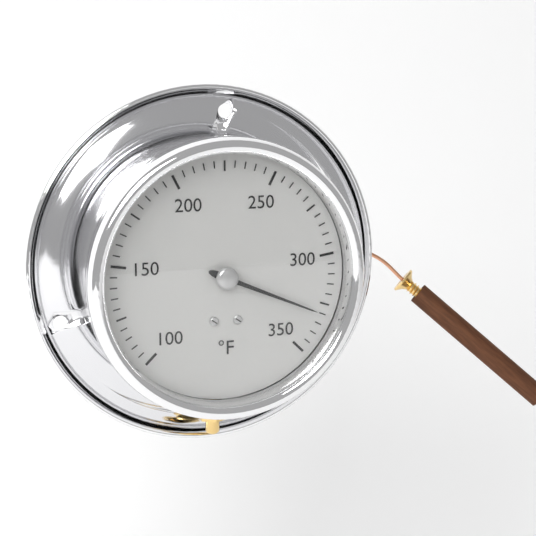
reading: 330 °F
